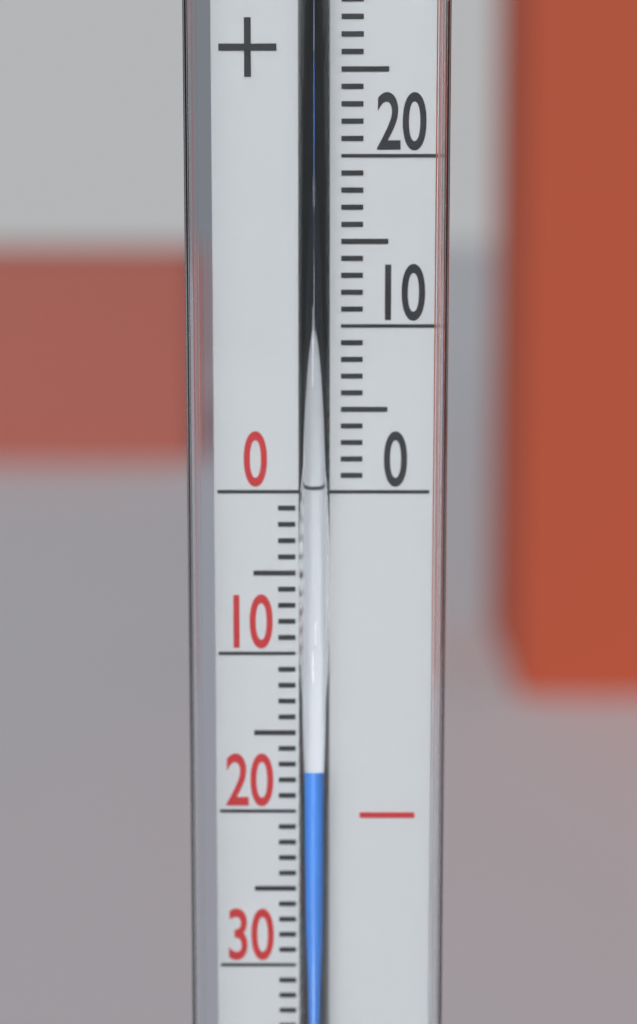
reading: -17 °C
